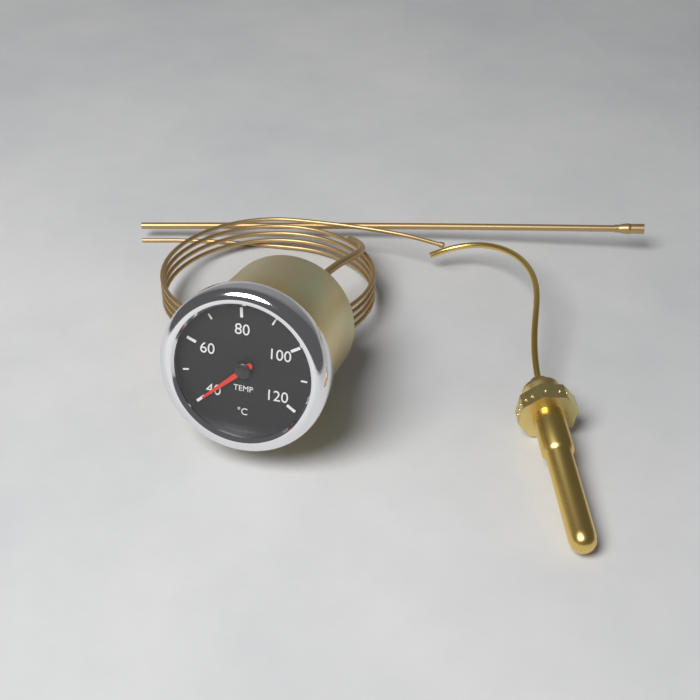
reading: 40 °C
